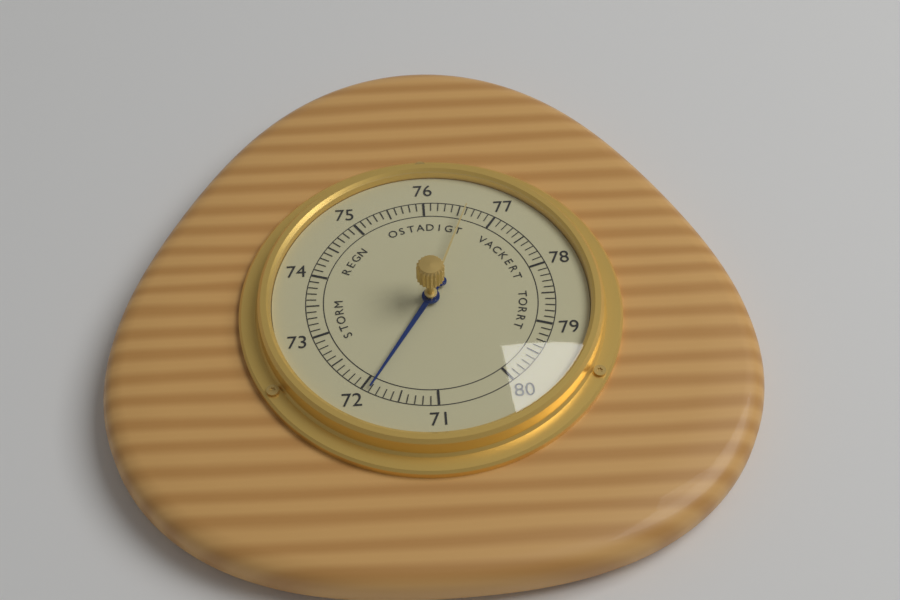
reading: 71.9 (no unit)
